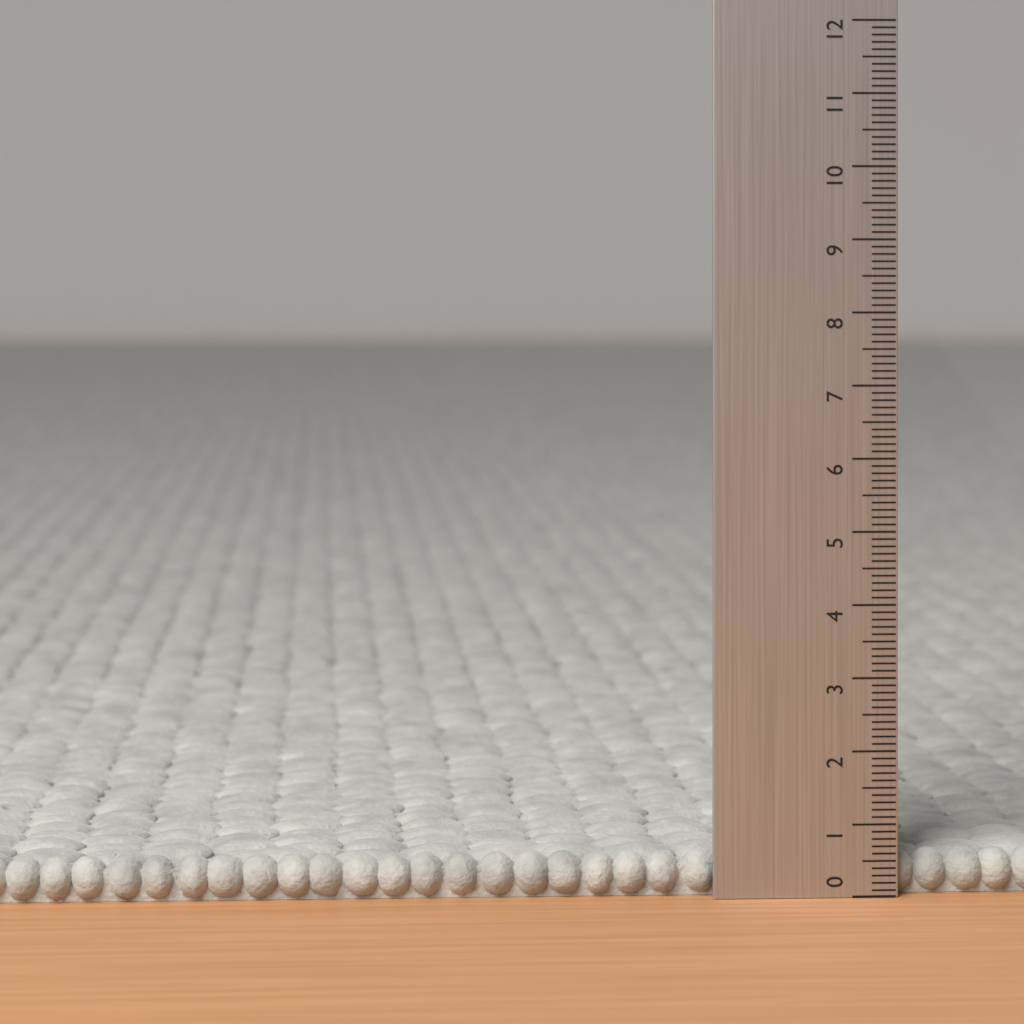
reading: 0.6 (no unit)
